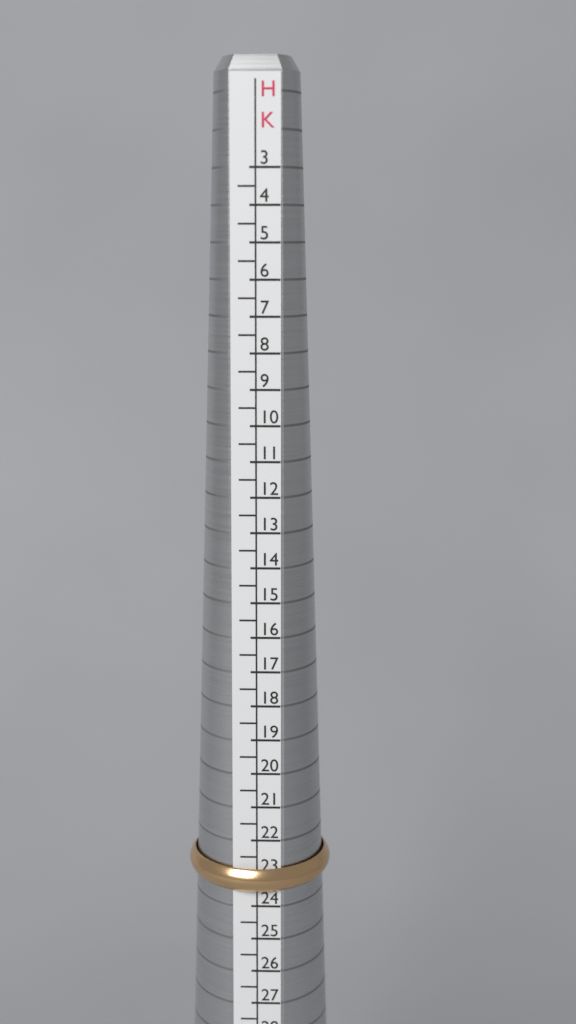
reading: 23.5 HK
